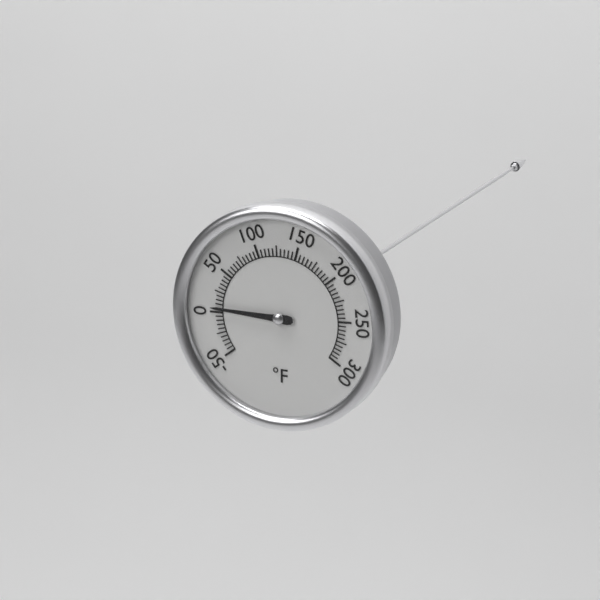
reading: 5 °F
